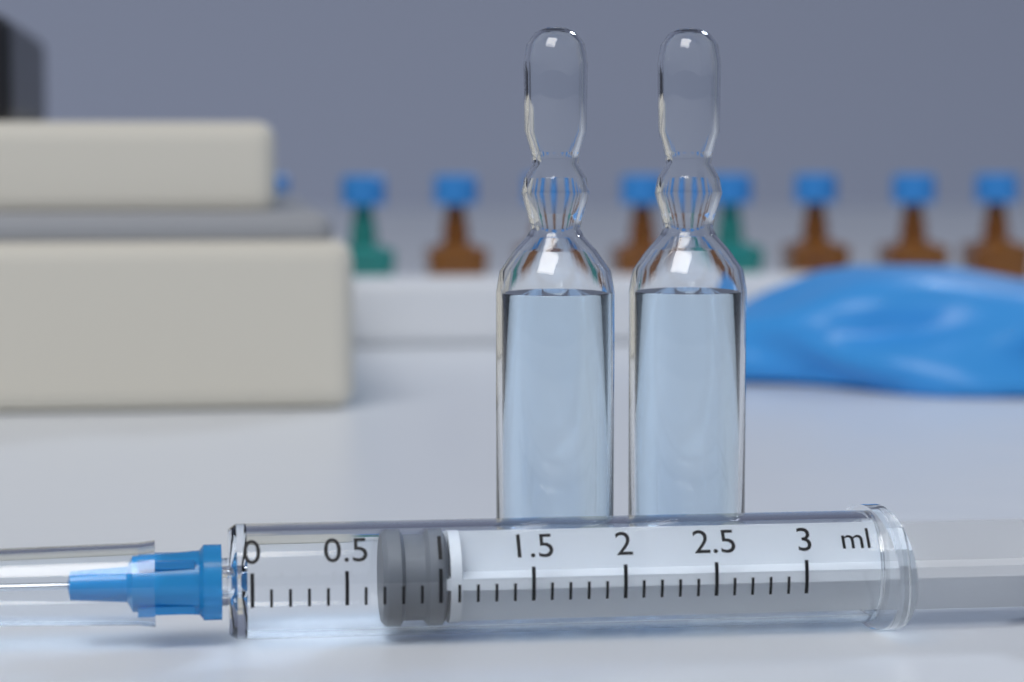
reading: 0.7 ml
